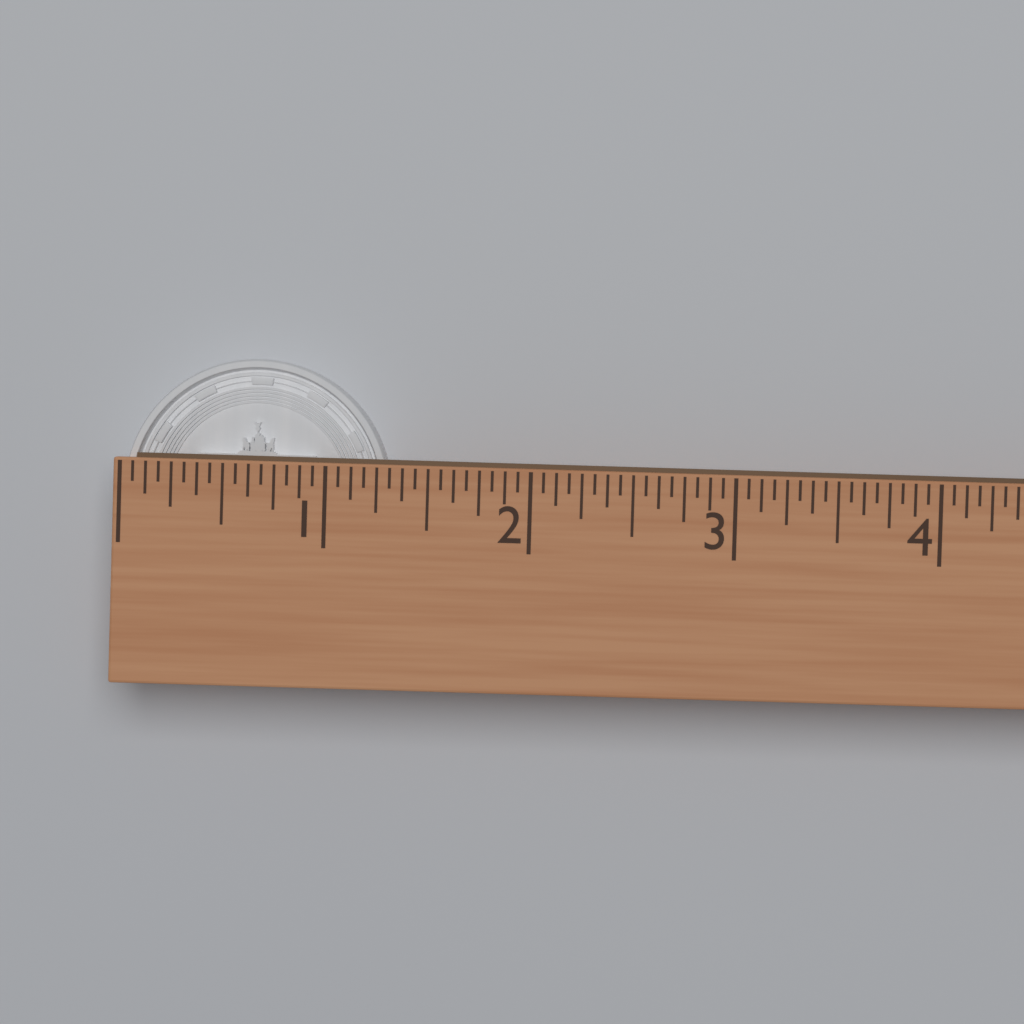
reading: 1.3125 (no unit)
